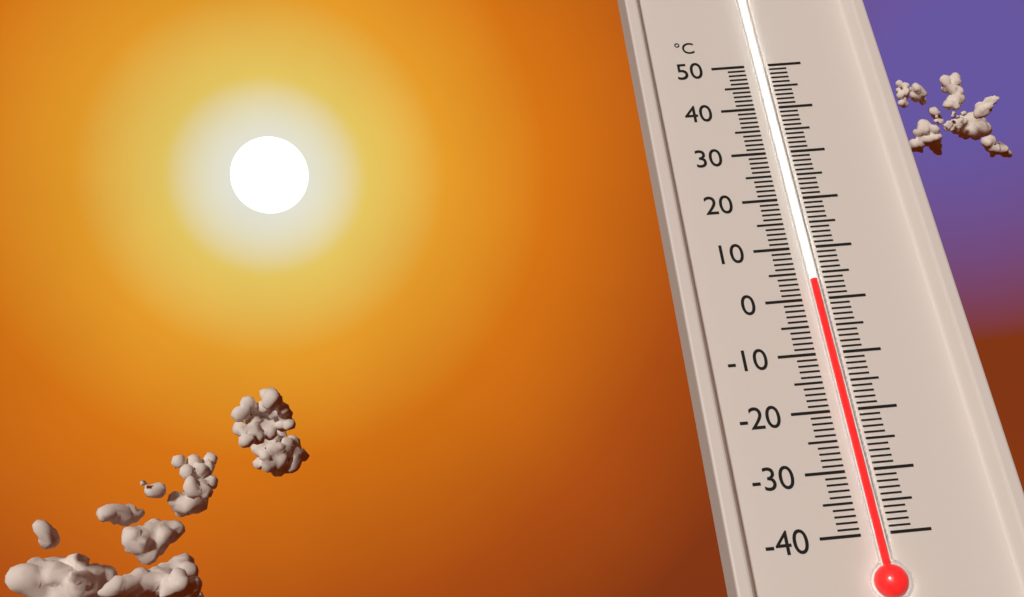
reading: 3 °C
